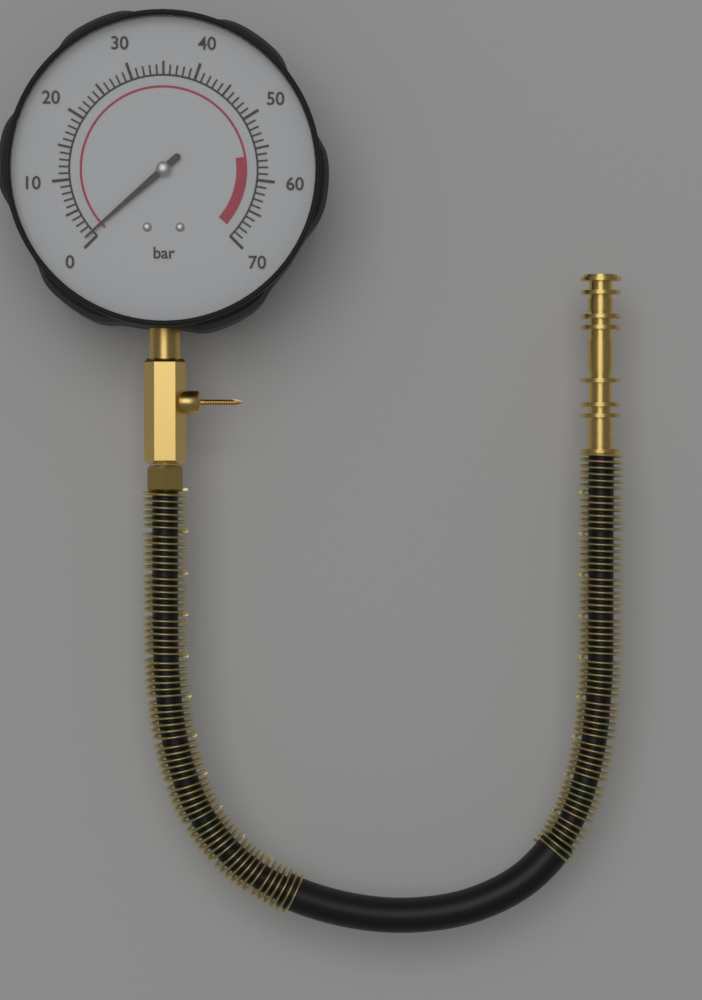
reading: 1 bar
